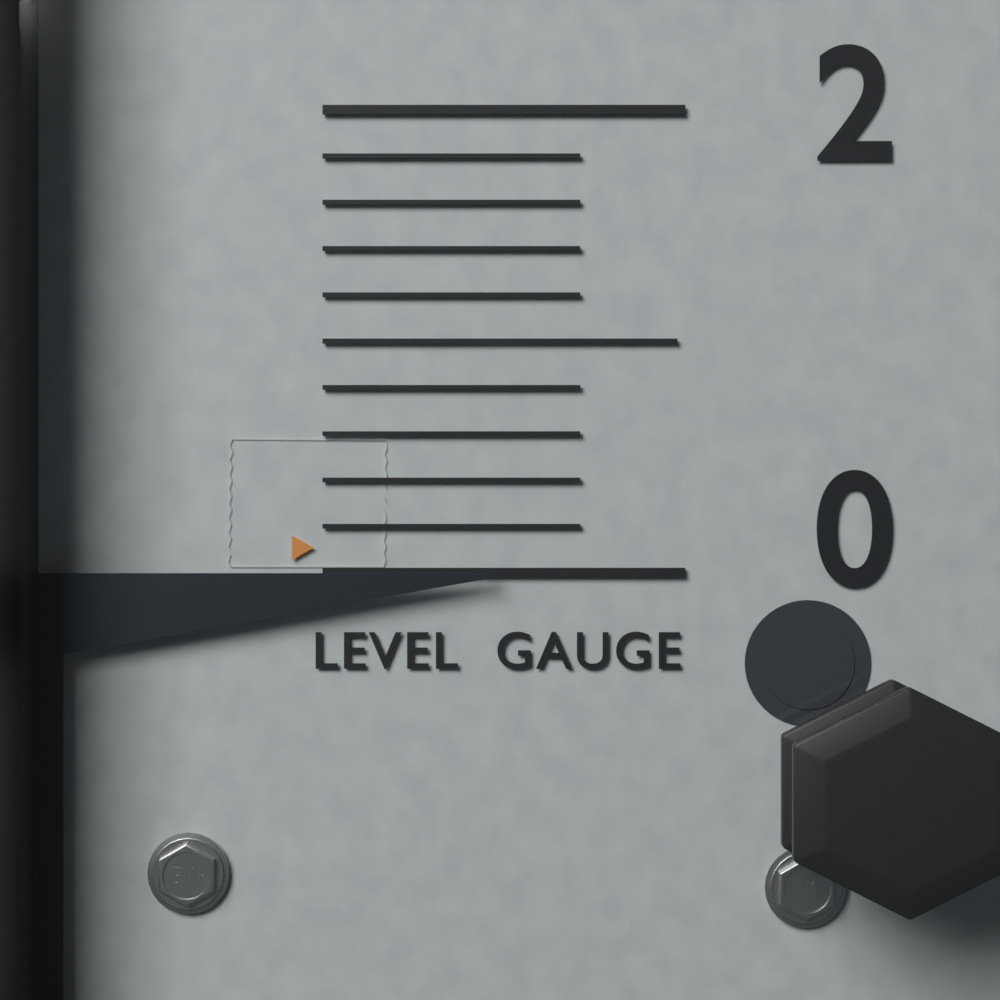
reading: 0.0 (no unit)
